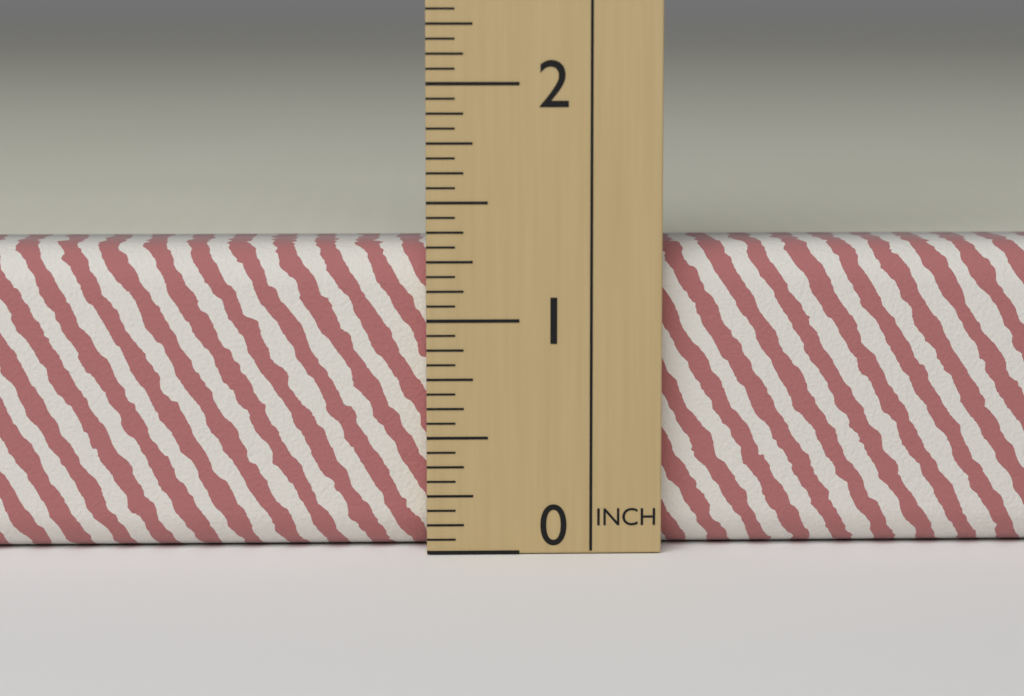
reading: 1.3125 in
